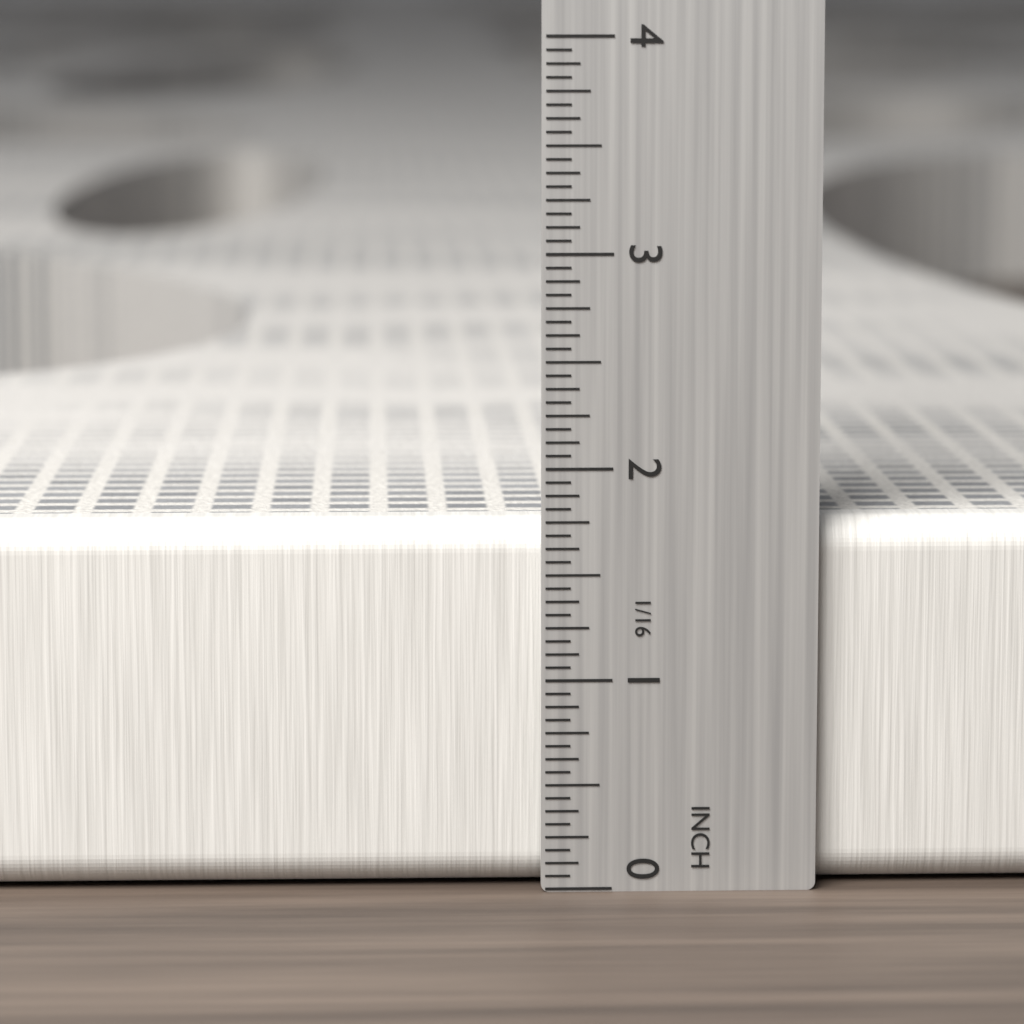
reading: 1.7500 in
